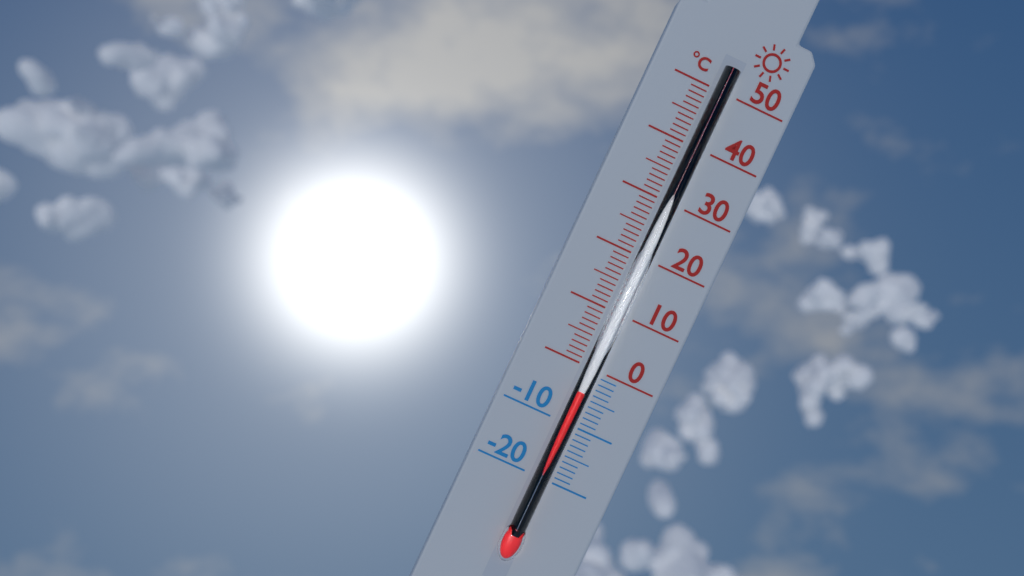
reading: -4 °C
